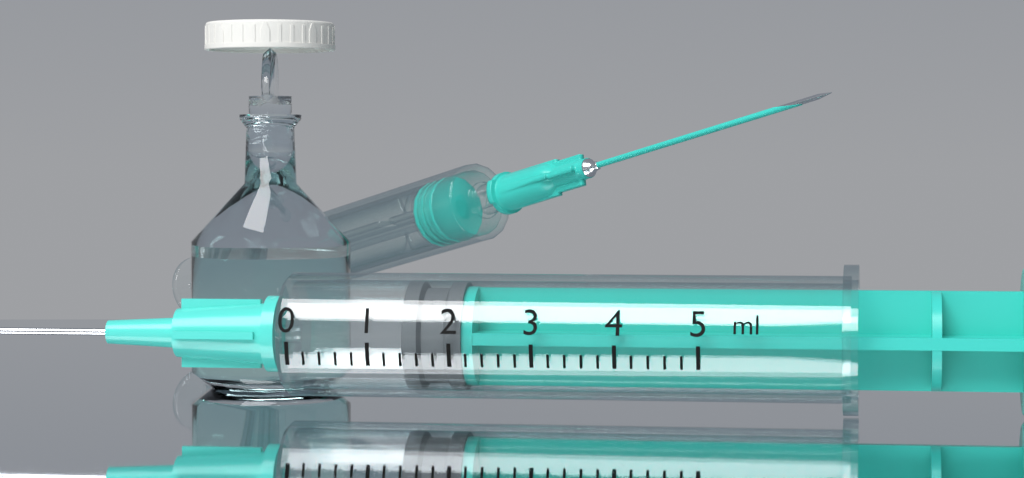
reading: 1.4 ml
